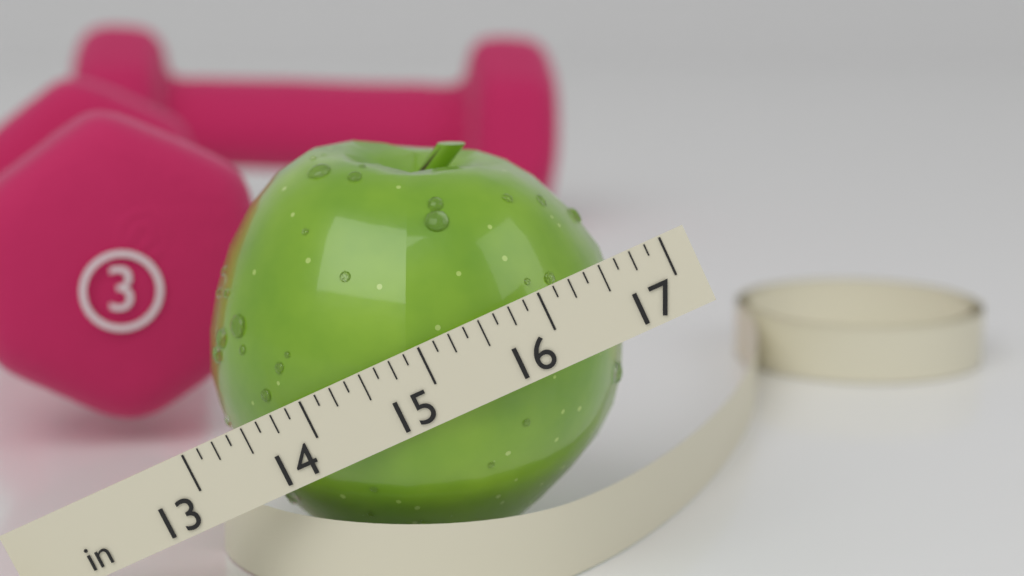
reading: 16.500 in
